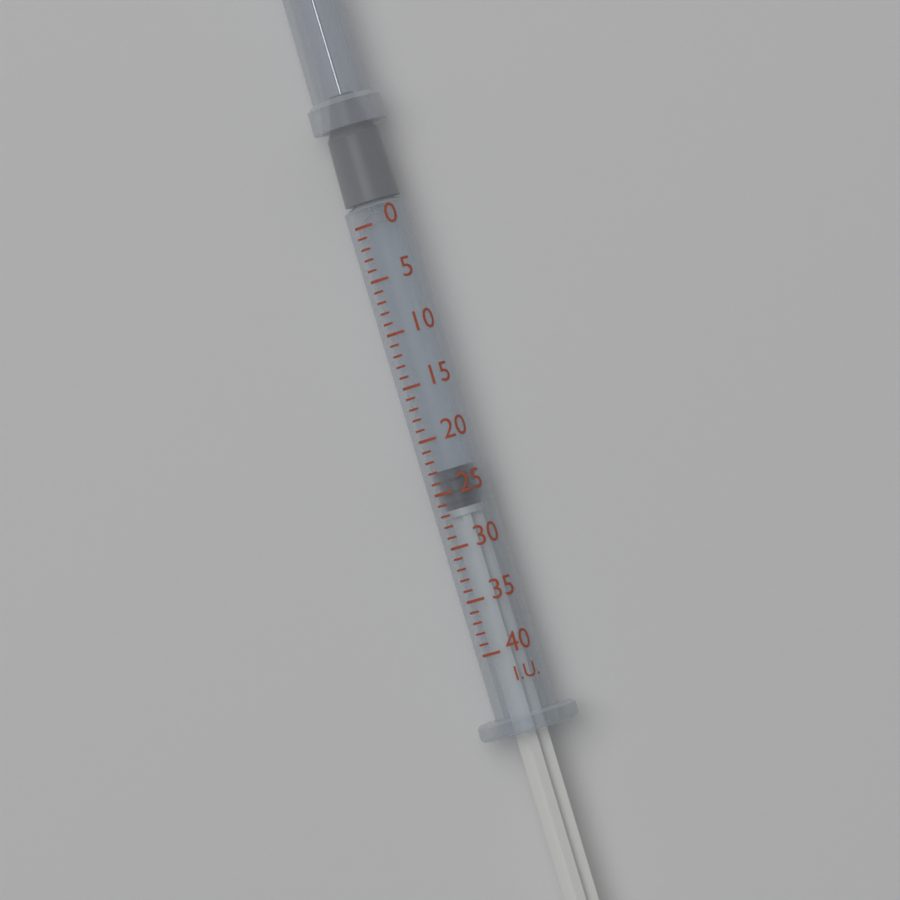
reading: 23 I.U.
